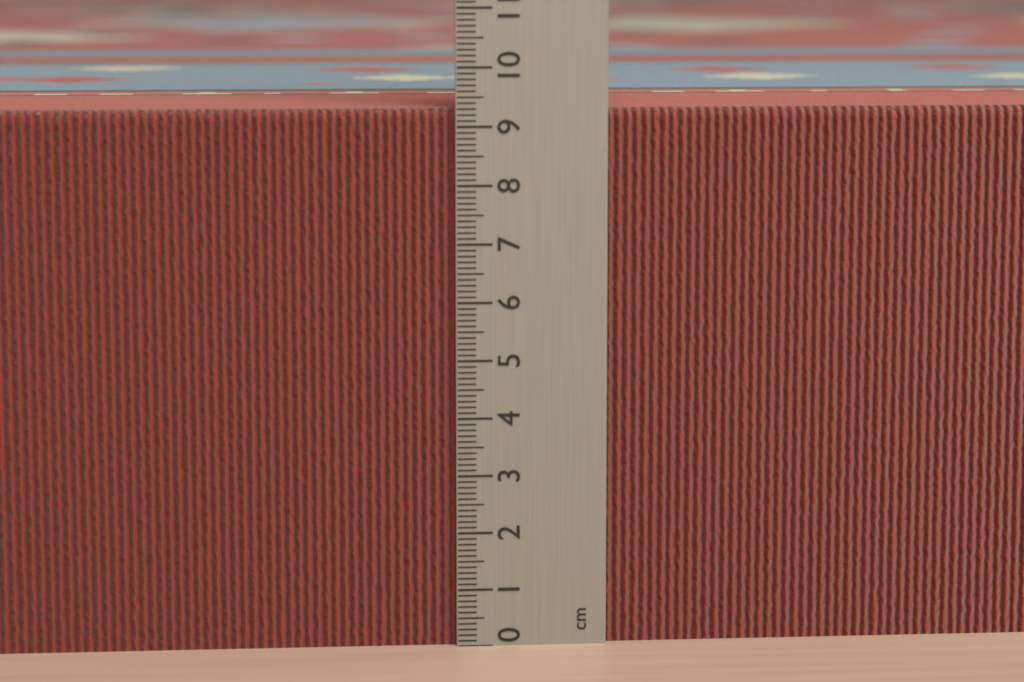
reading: 9.3 cm
